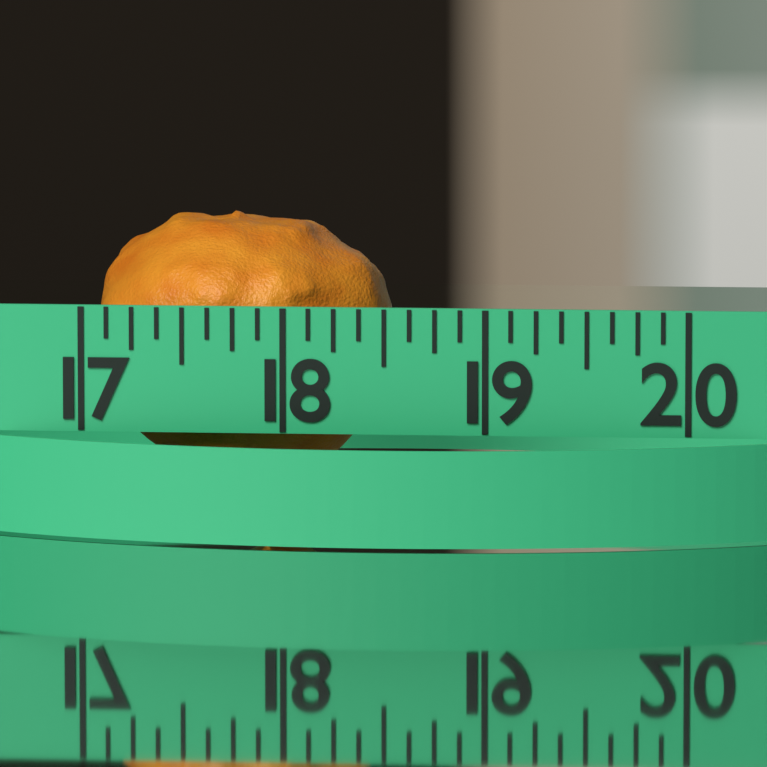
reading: 18.500 (no unit)
